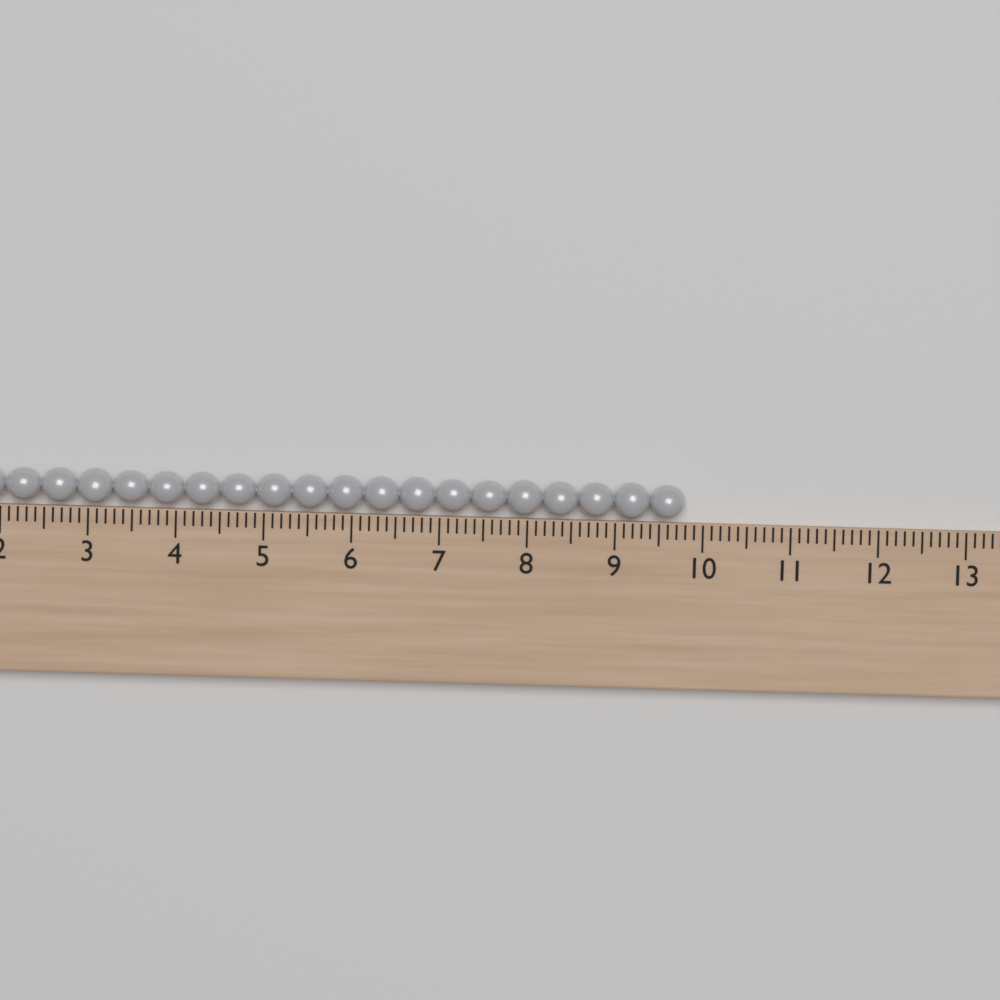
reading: 9.8 (no unit)
